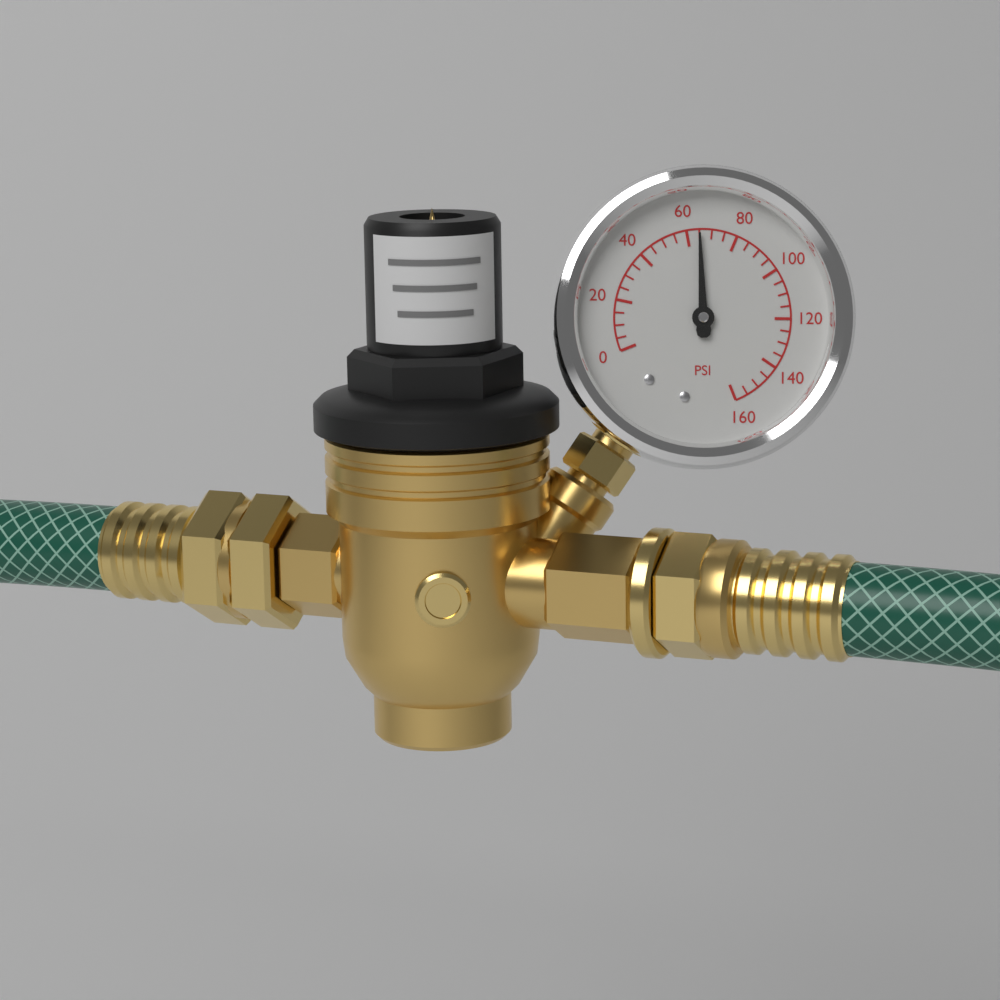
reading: 65 psi
